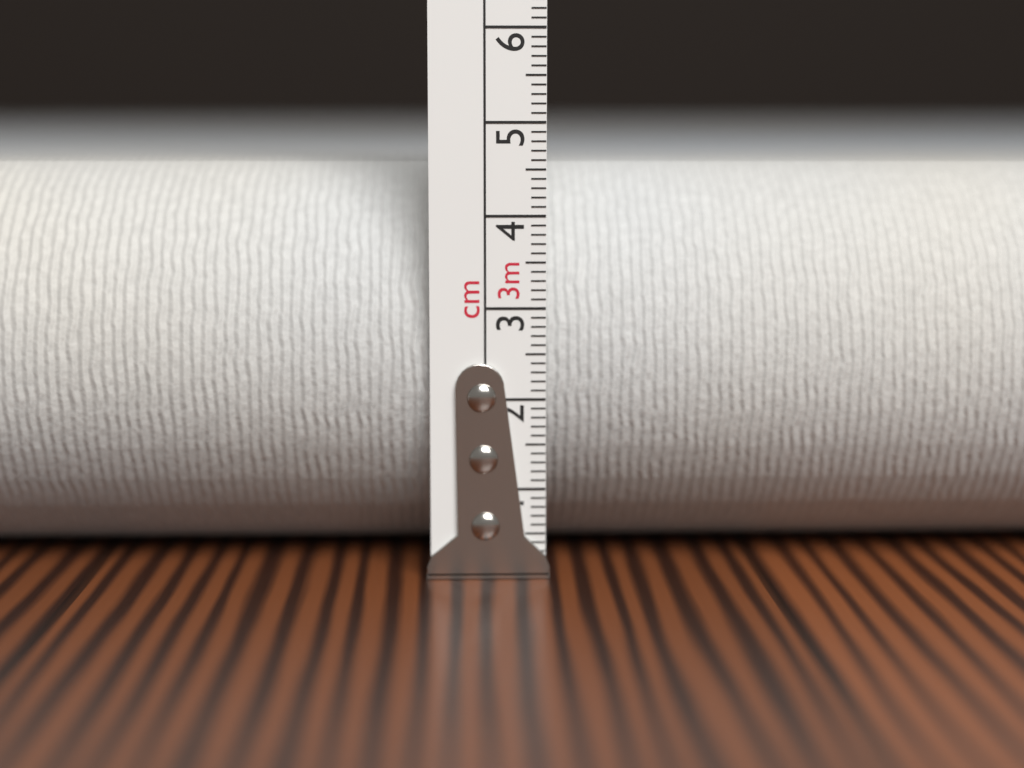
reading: 4.6 cm
